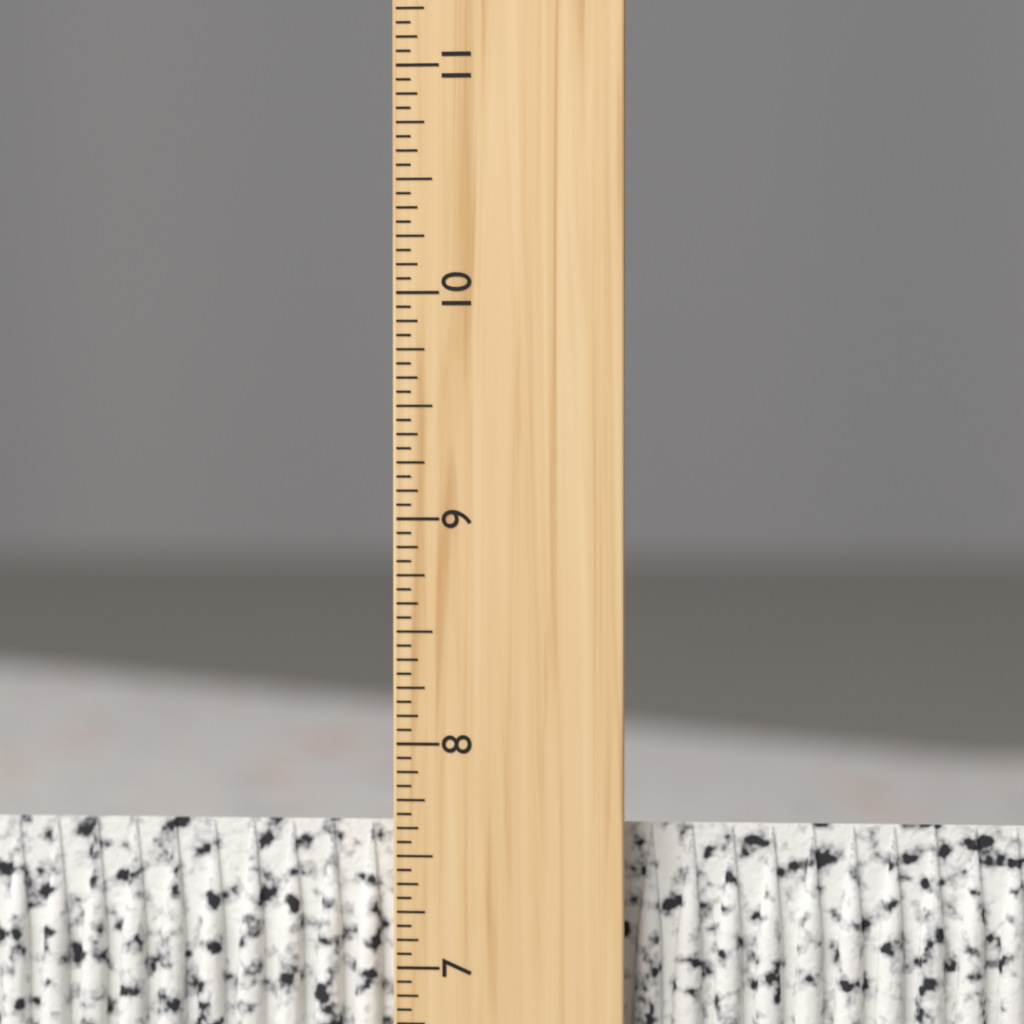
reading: 7.6250 inch
